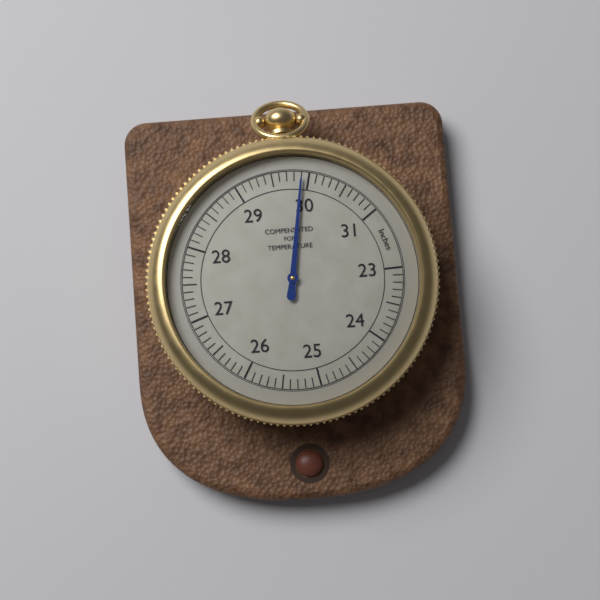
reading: 29.9 inches
